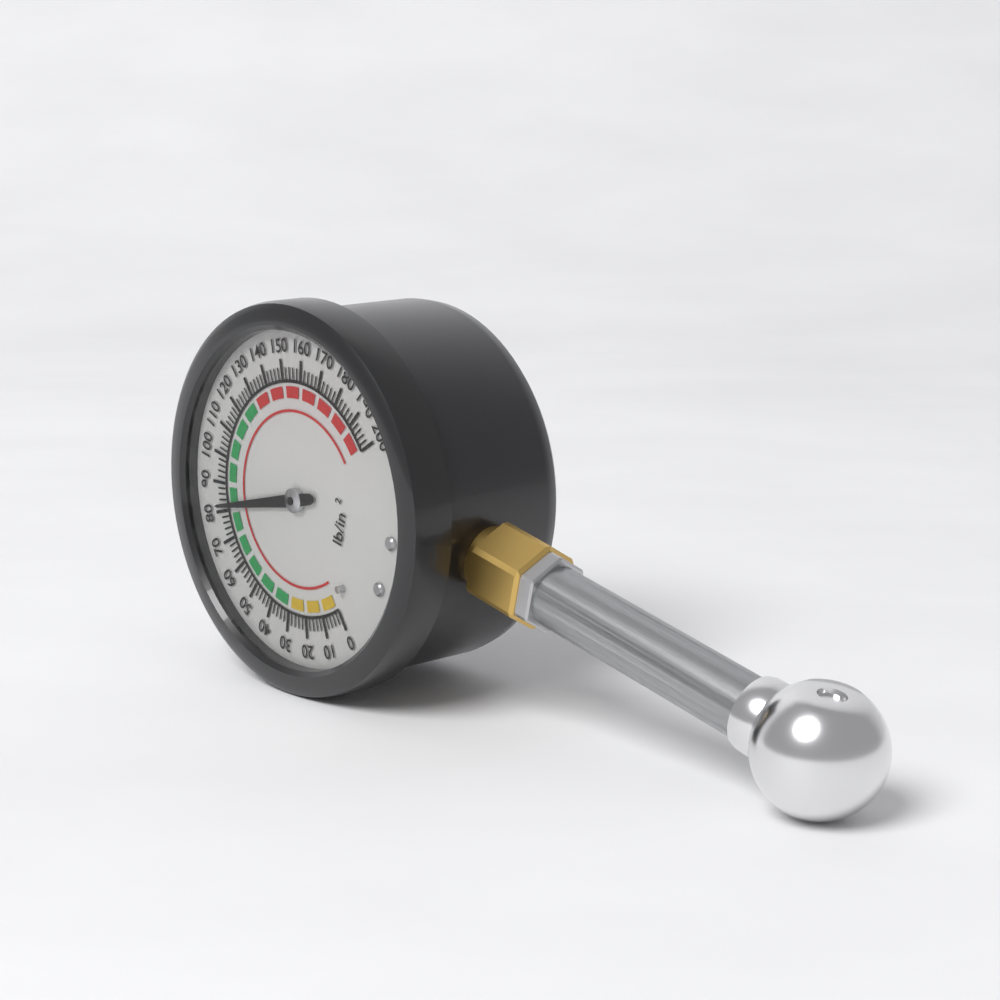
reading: 82 psi
